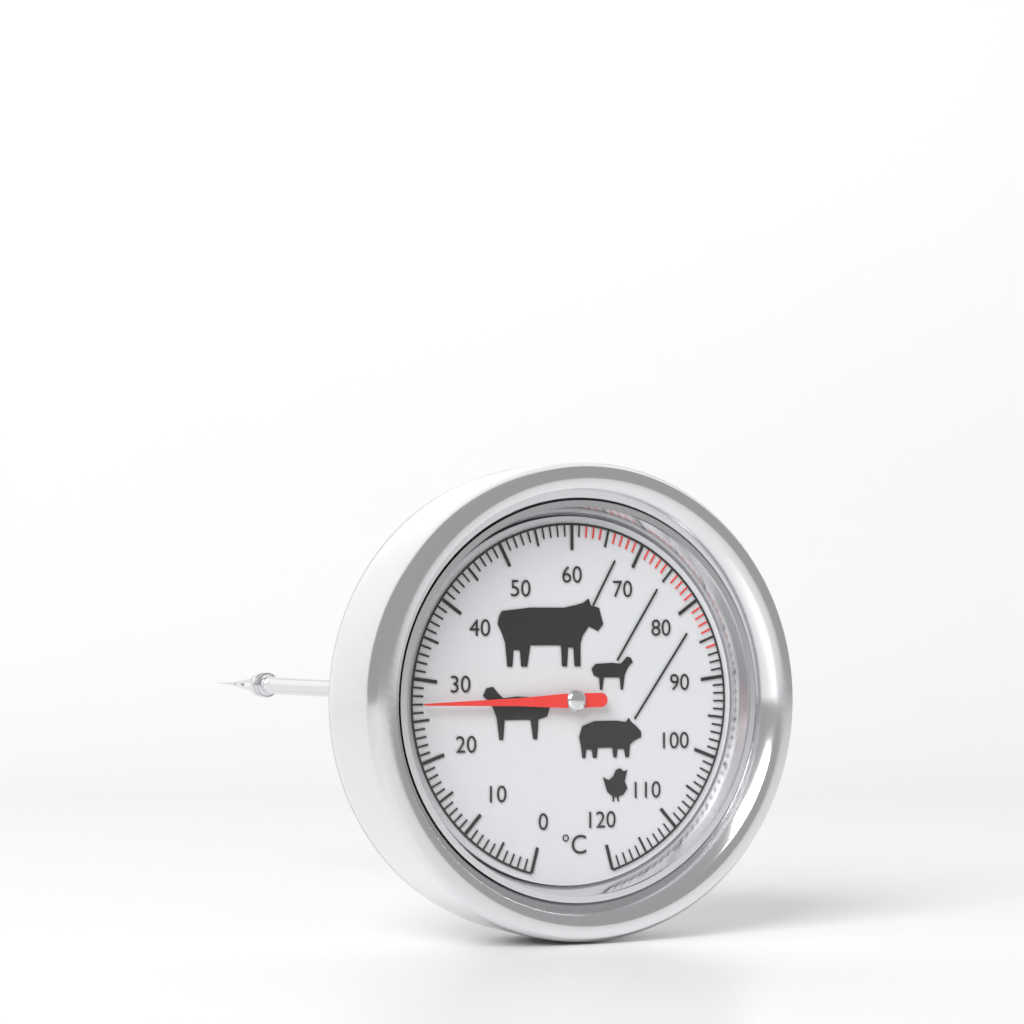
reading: 27 °C
